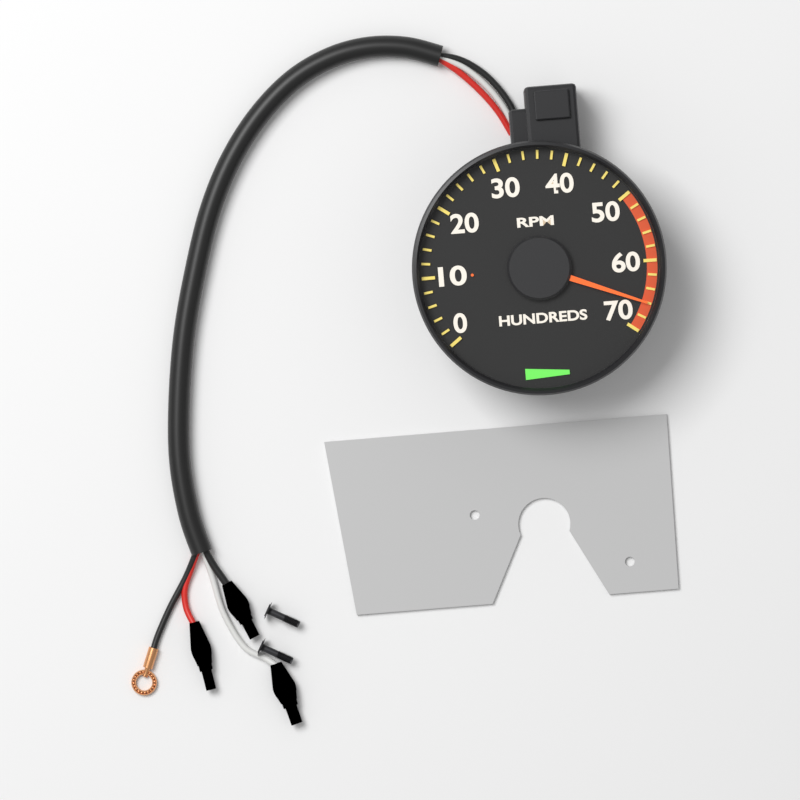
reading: 6600 RPM
